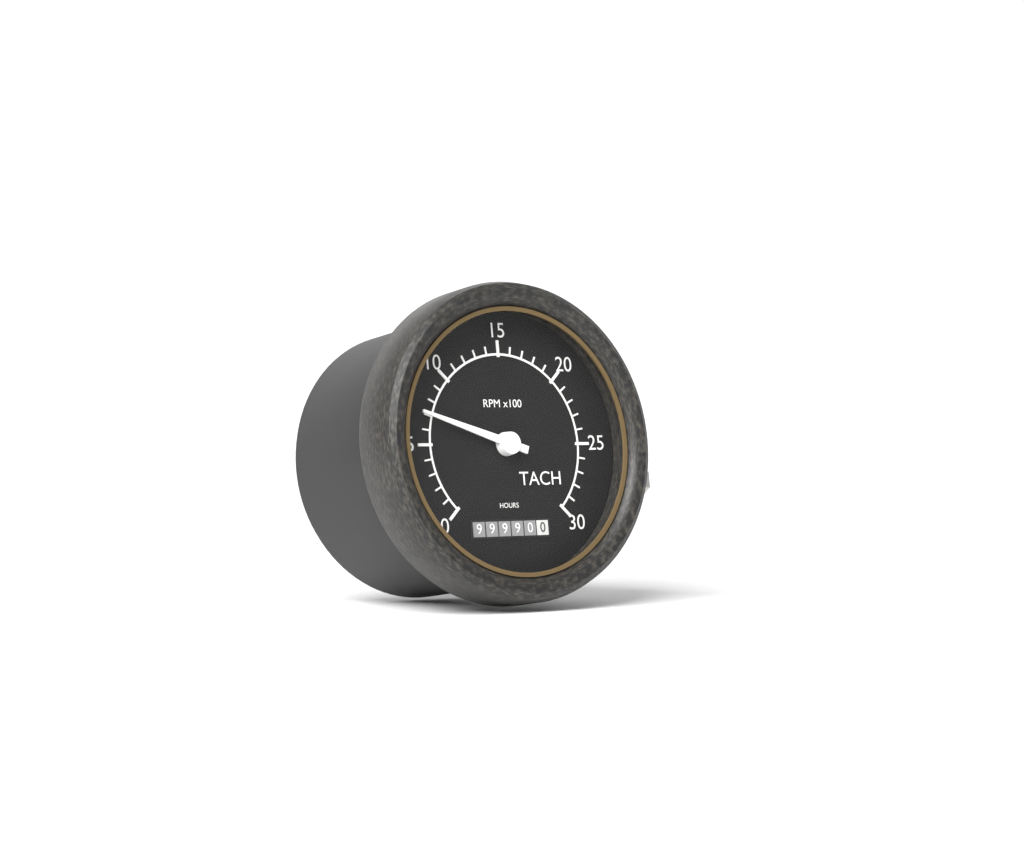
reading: 700 RPM
